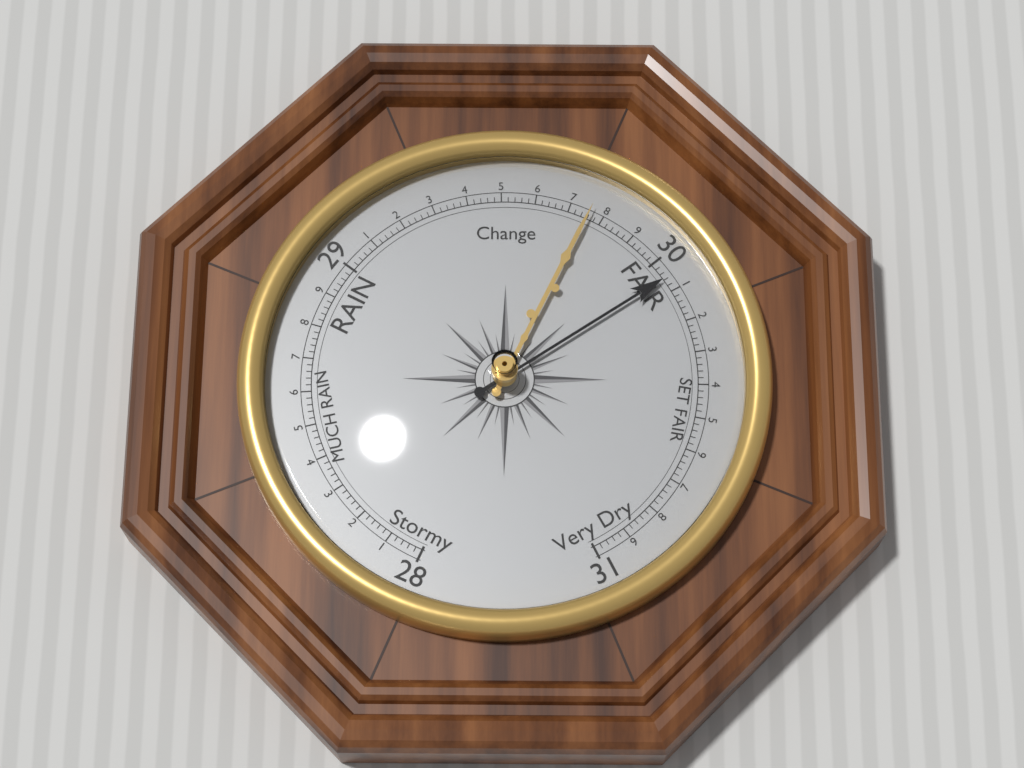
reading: 30.06 (no unit)
